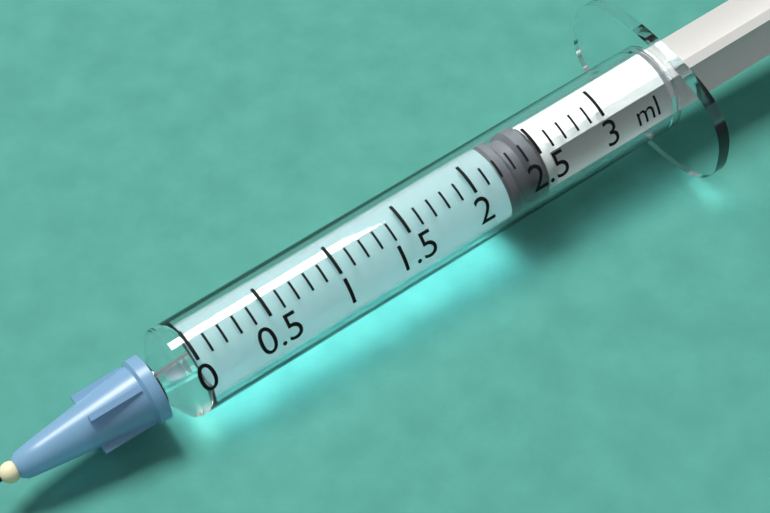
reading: 2.2 ml
